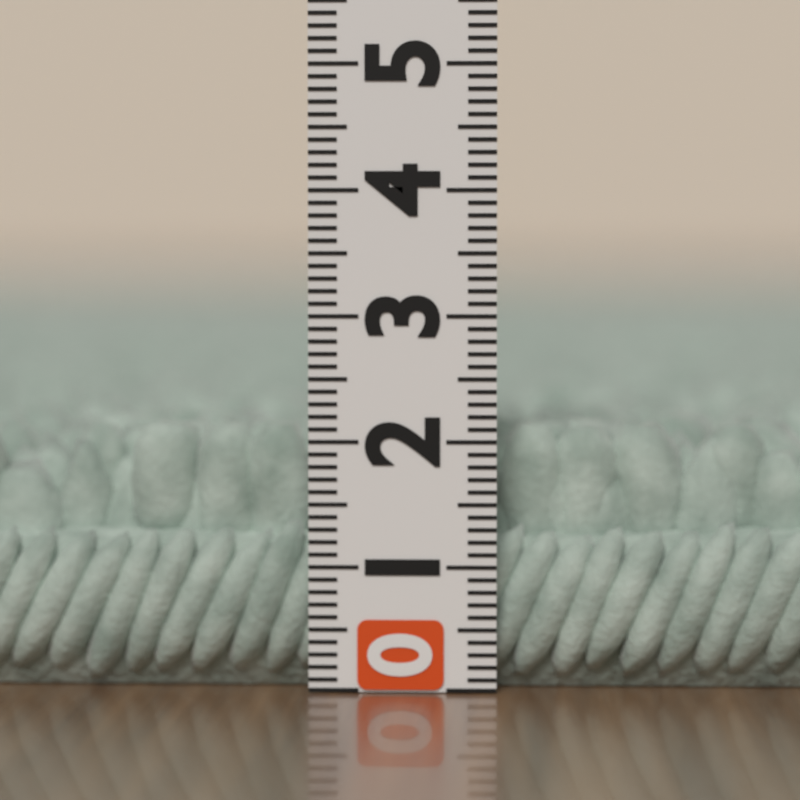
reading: 2.1 (no unit)
